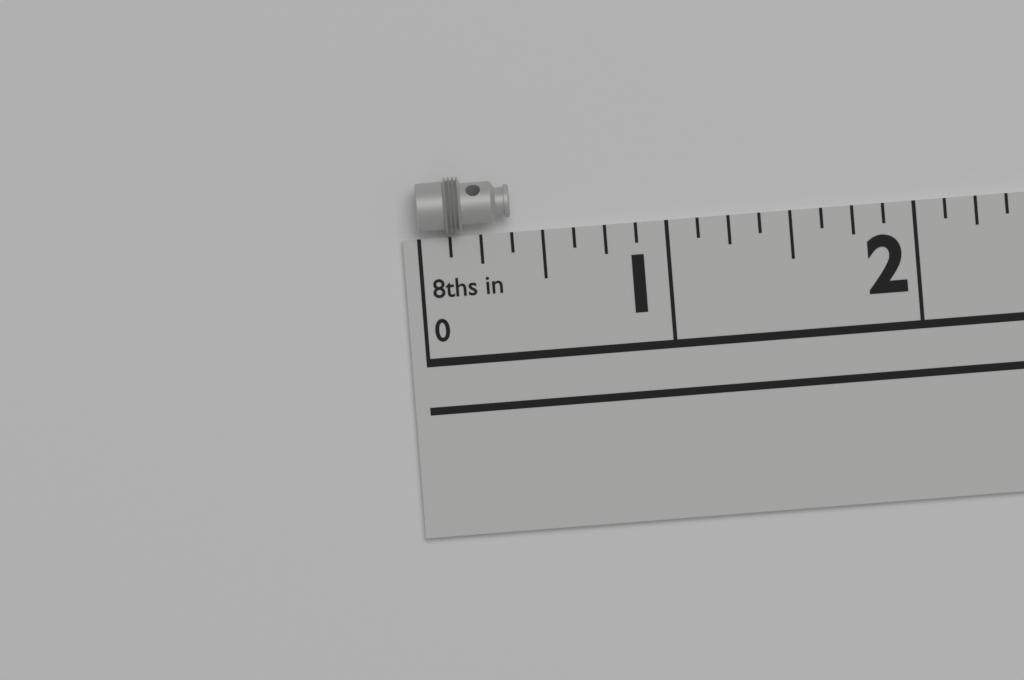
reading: 0.375 in
